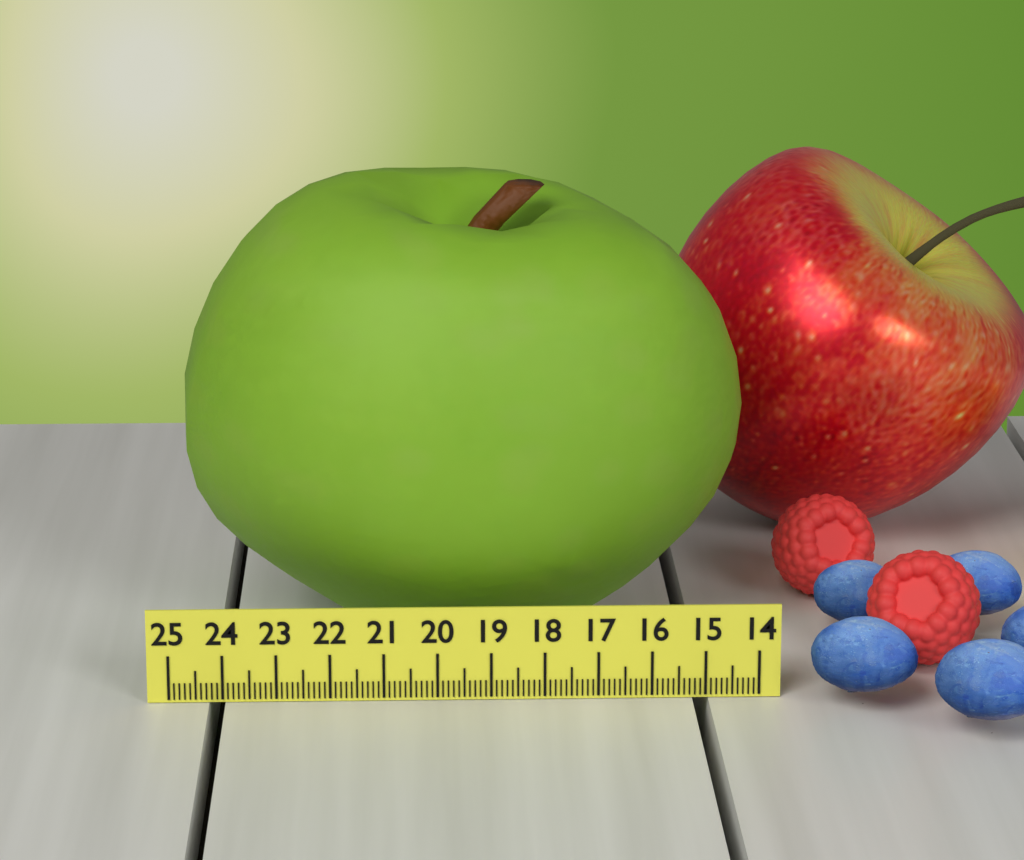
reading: 24.9 (no unit)
